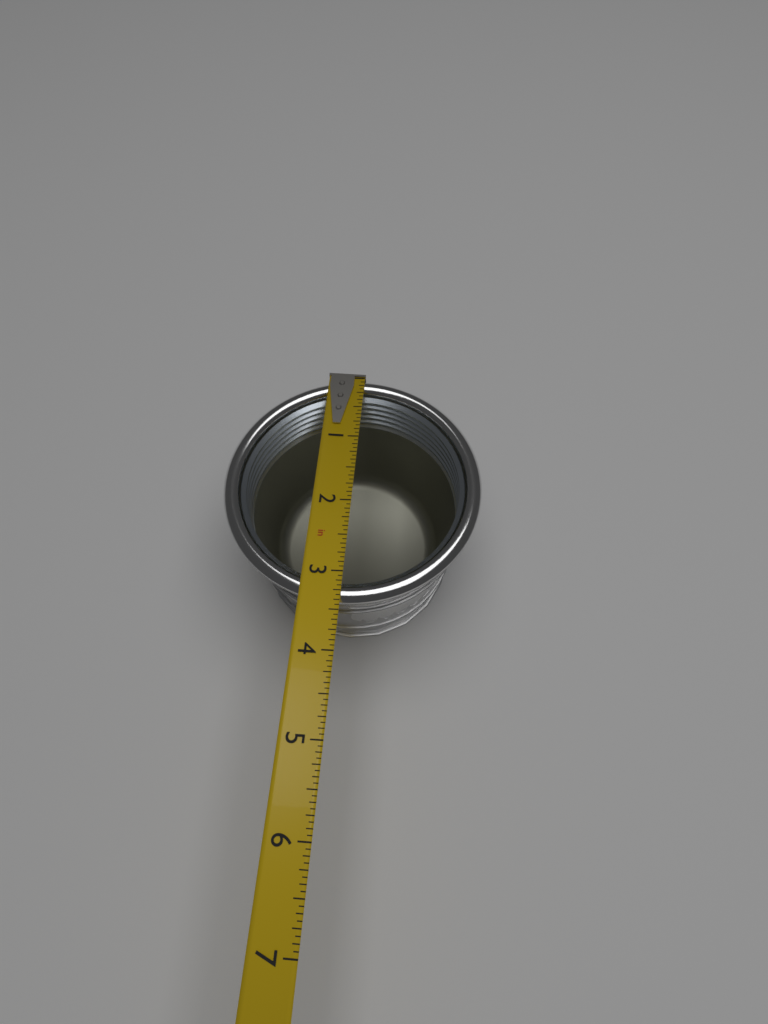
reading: 3.3750 in
